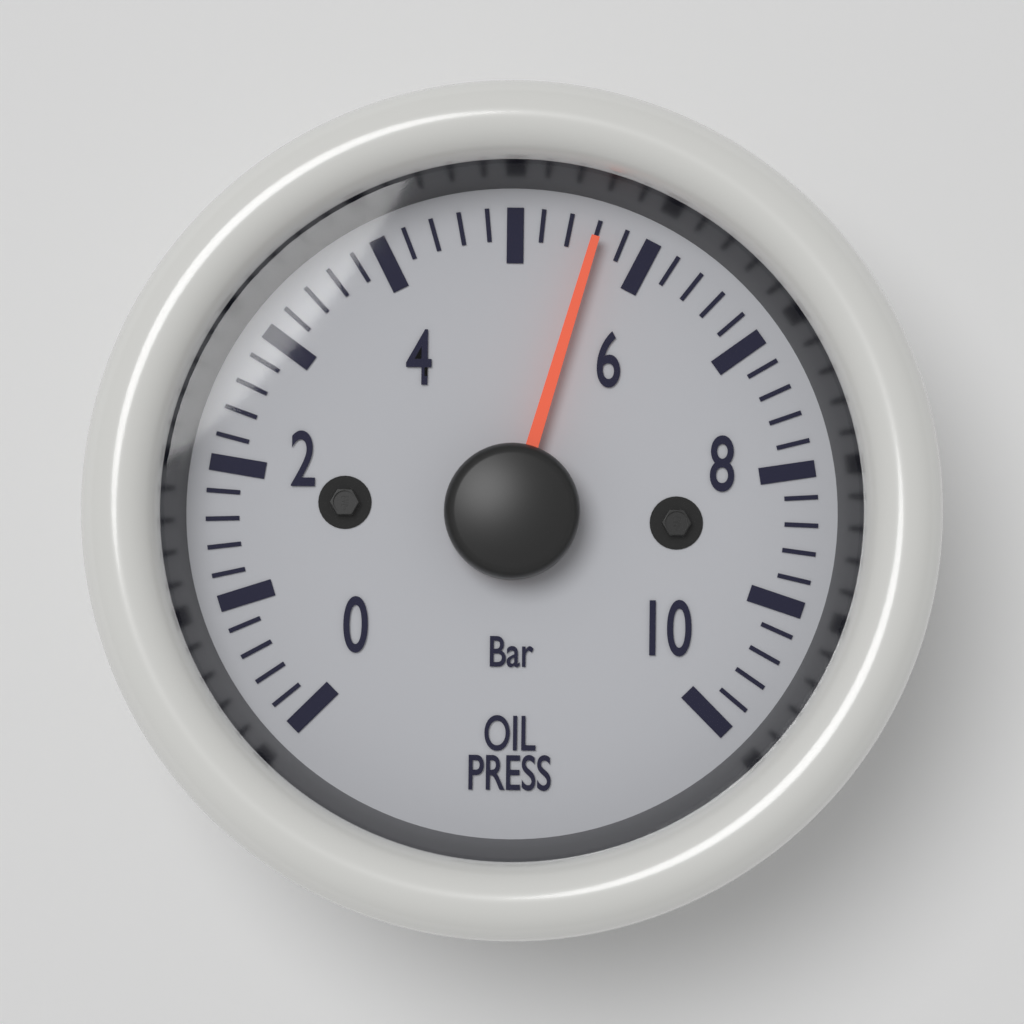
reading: 5.6 bar
